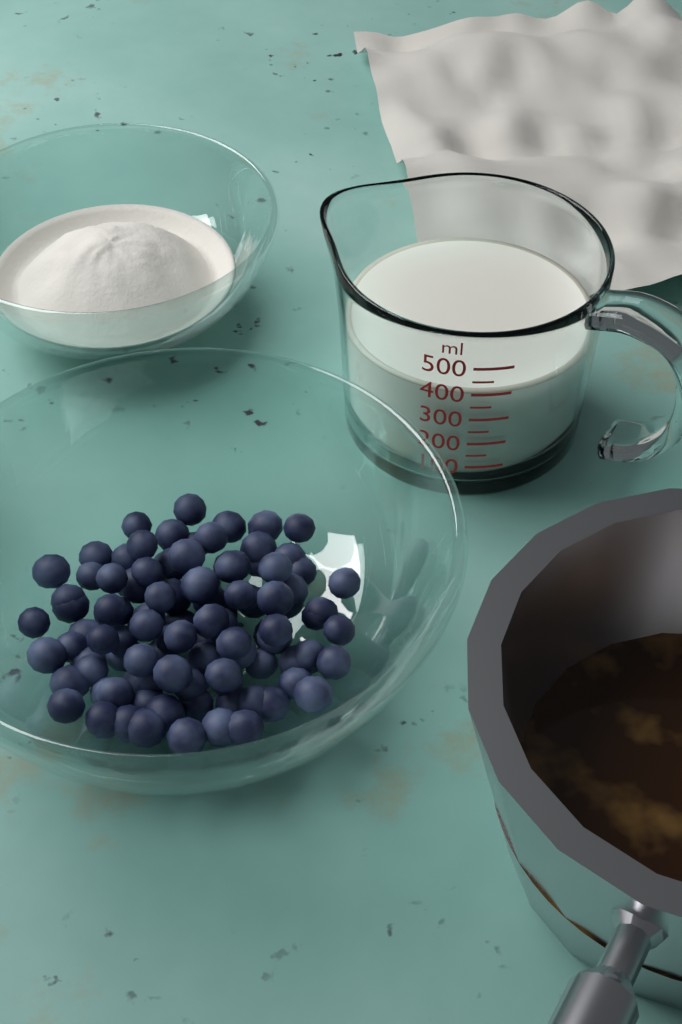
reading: 400 ml
